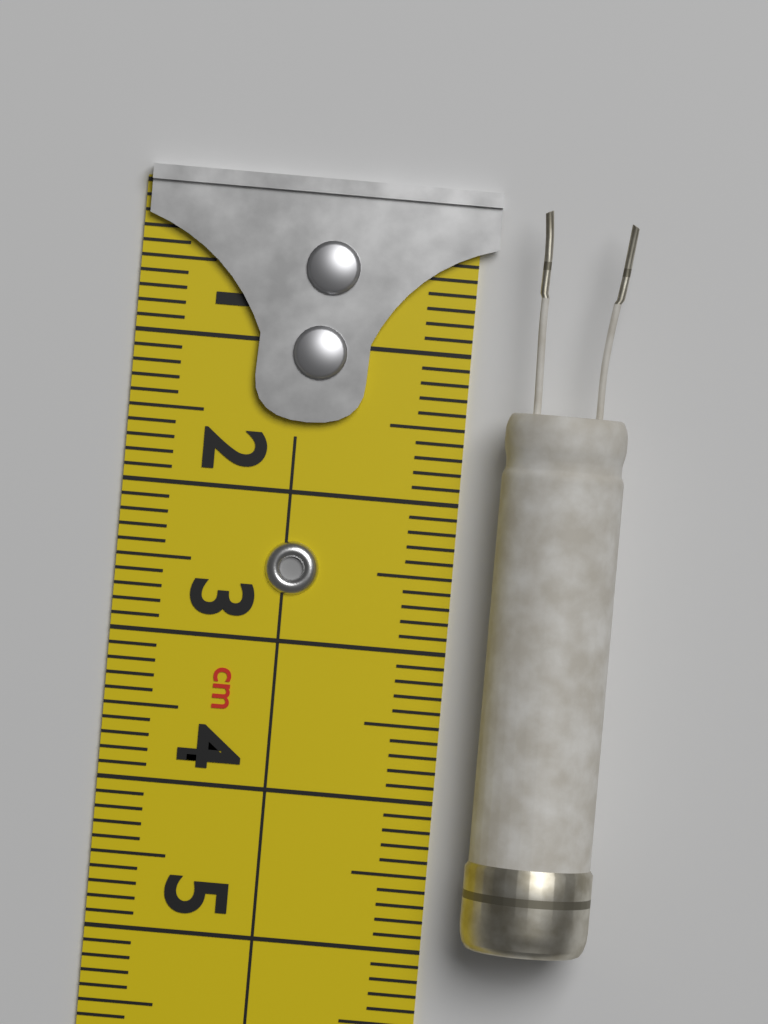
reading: 4.9 cm
